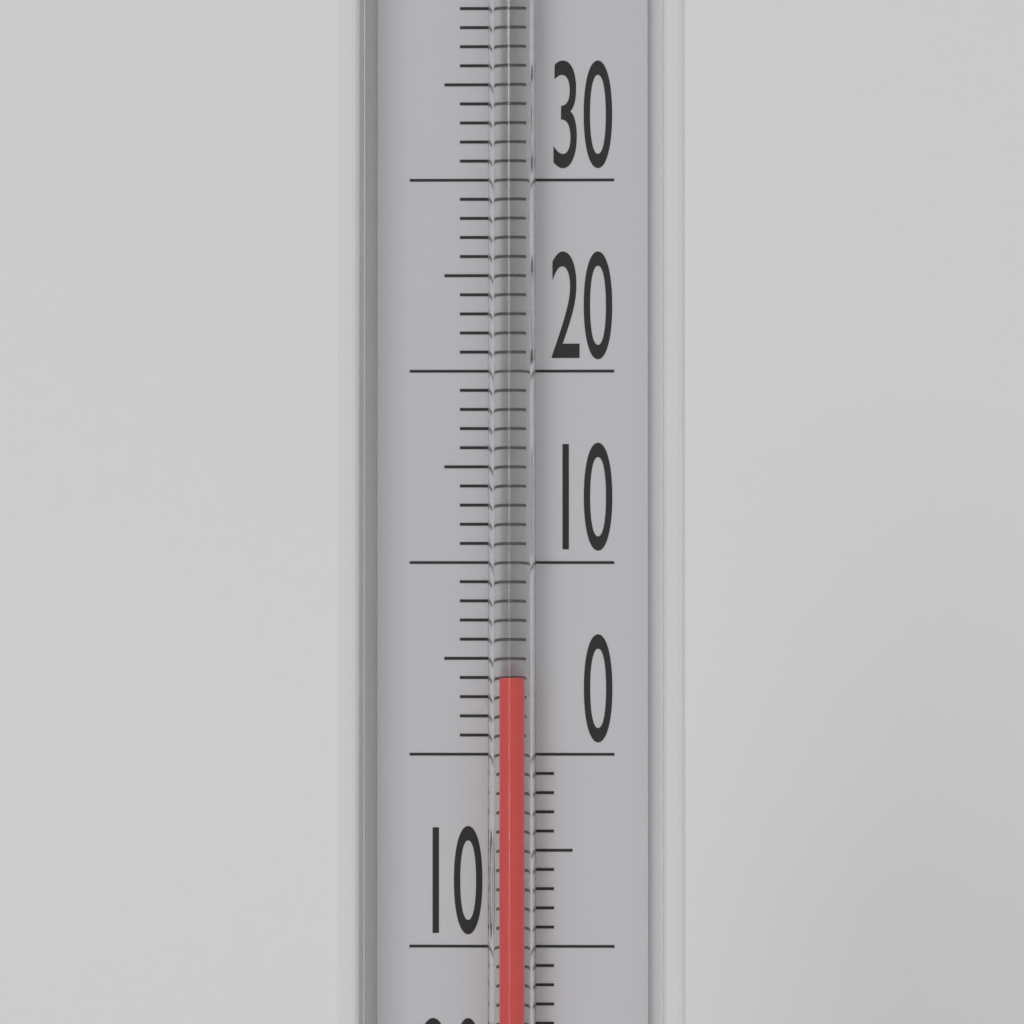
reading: 4 °C
